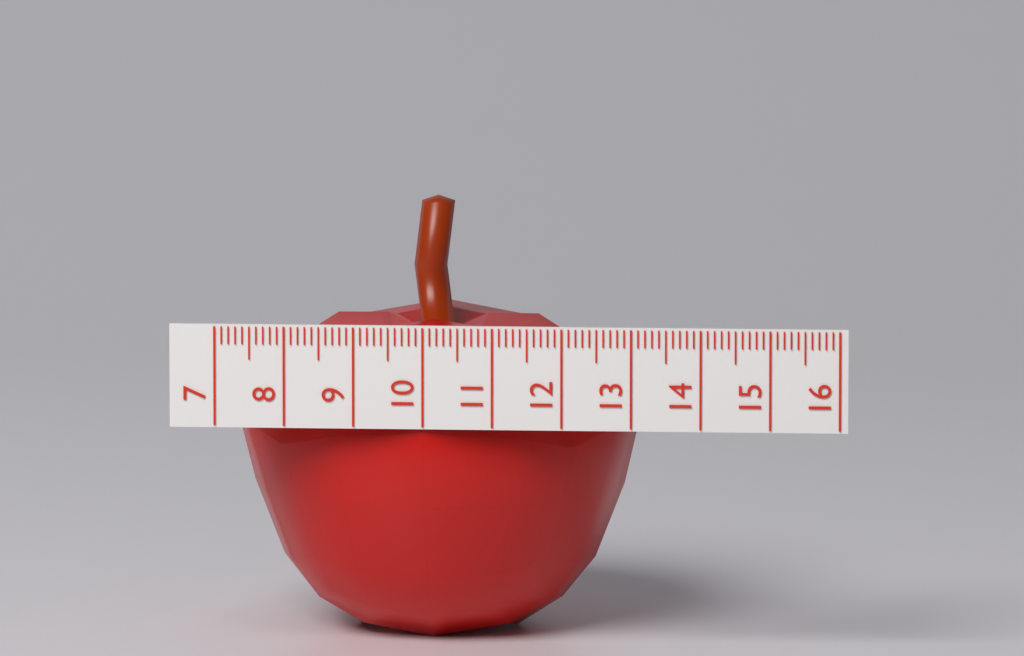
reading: 13.0 (no unit)
